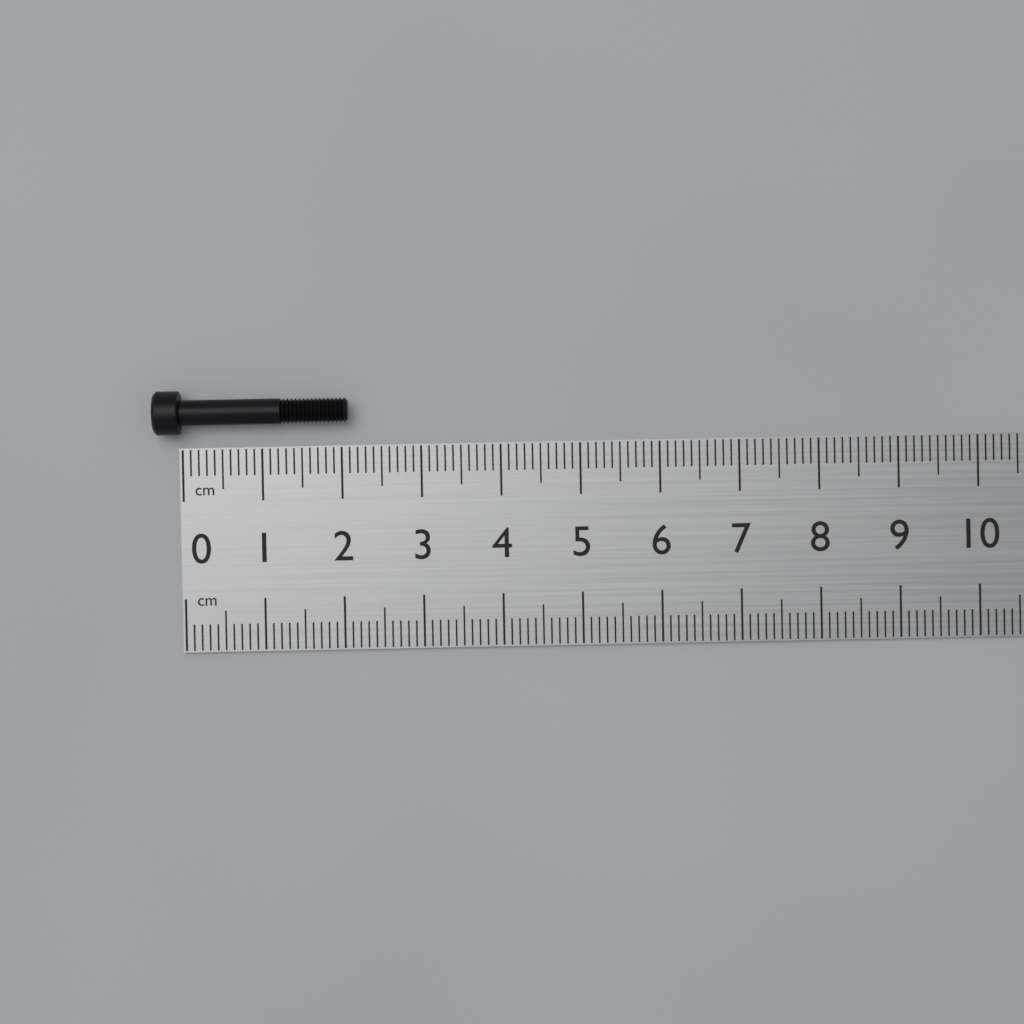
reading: 2.1 cm
